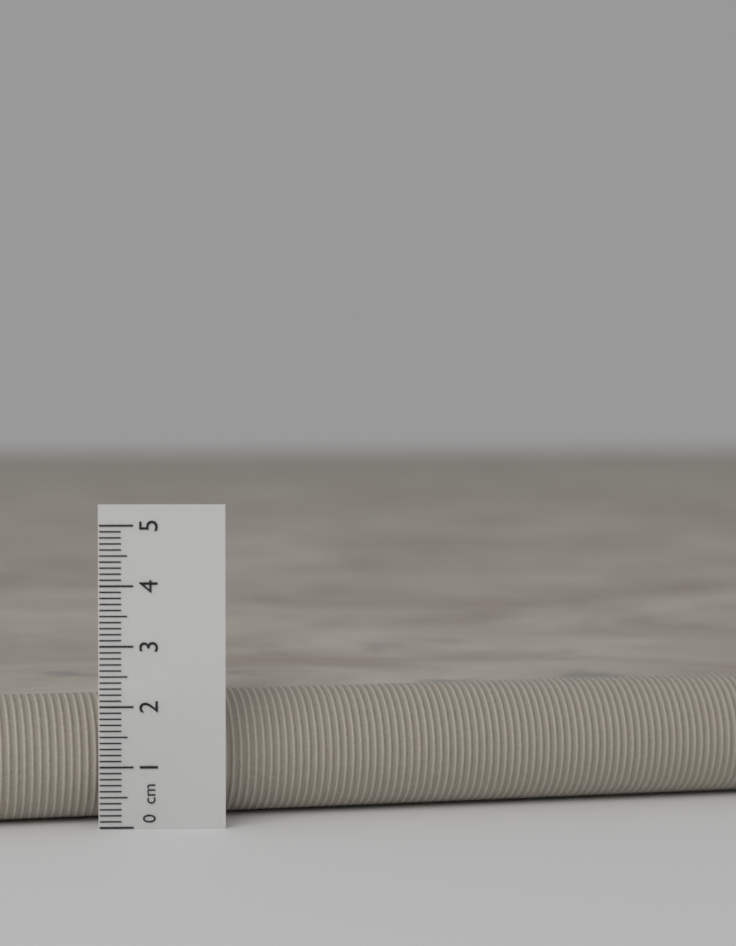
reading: 2.1 cm
